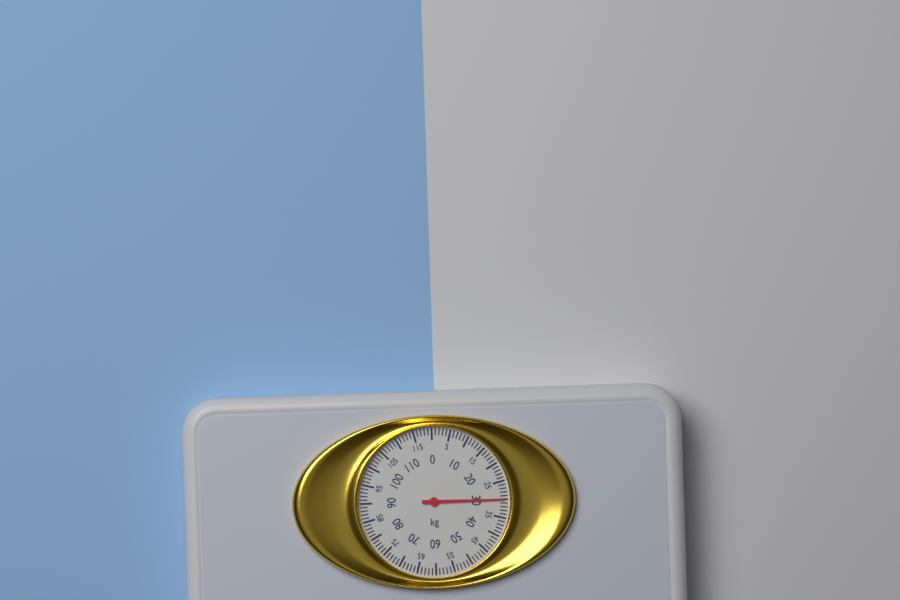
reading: 30 kg
